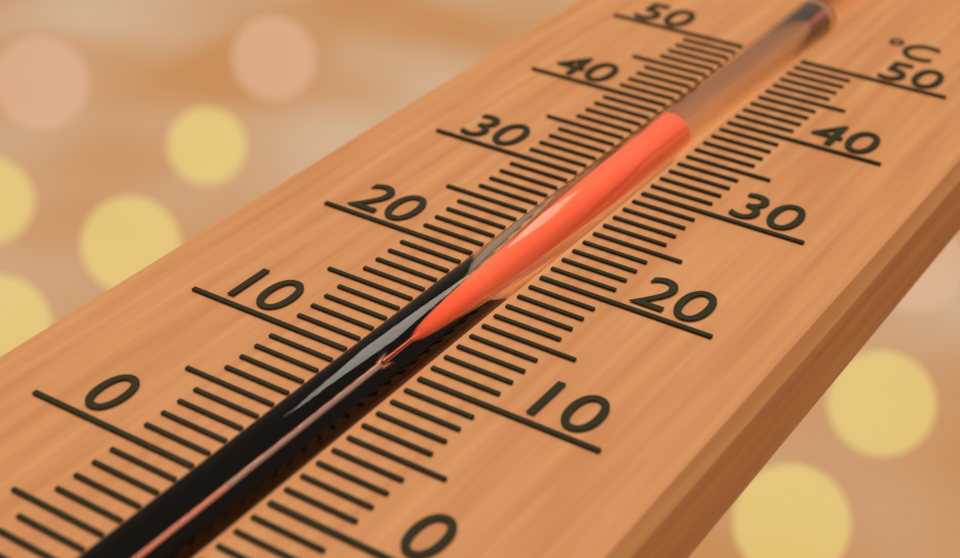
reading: 37 °C
